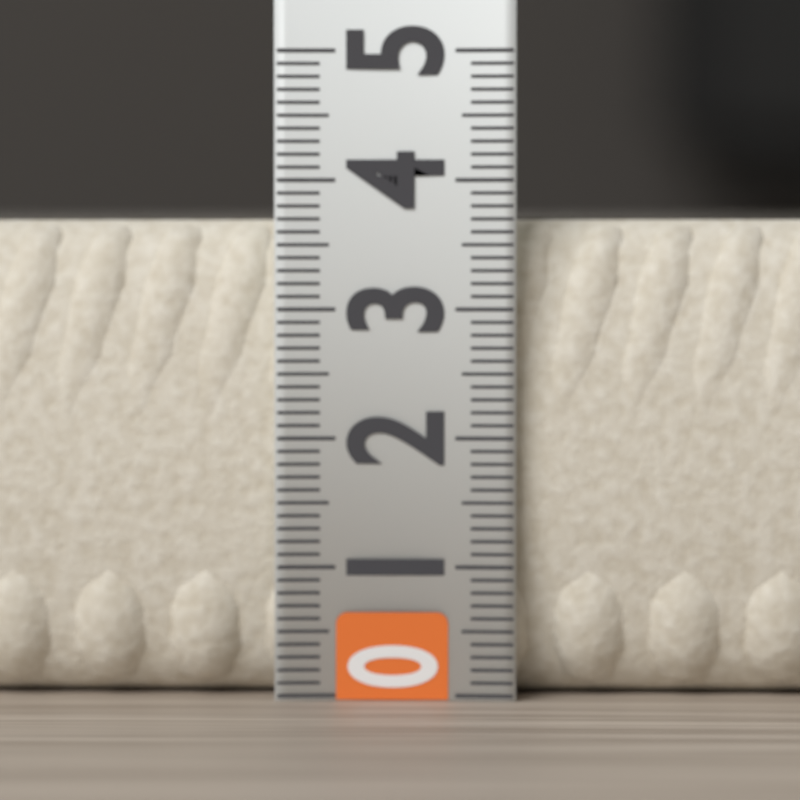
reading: 3.7 (no unit)
